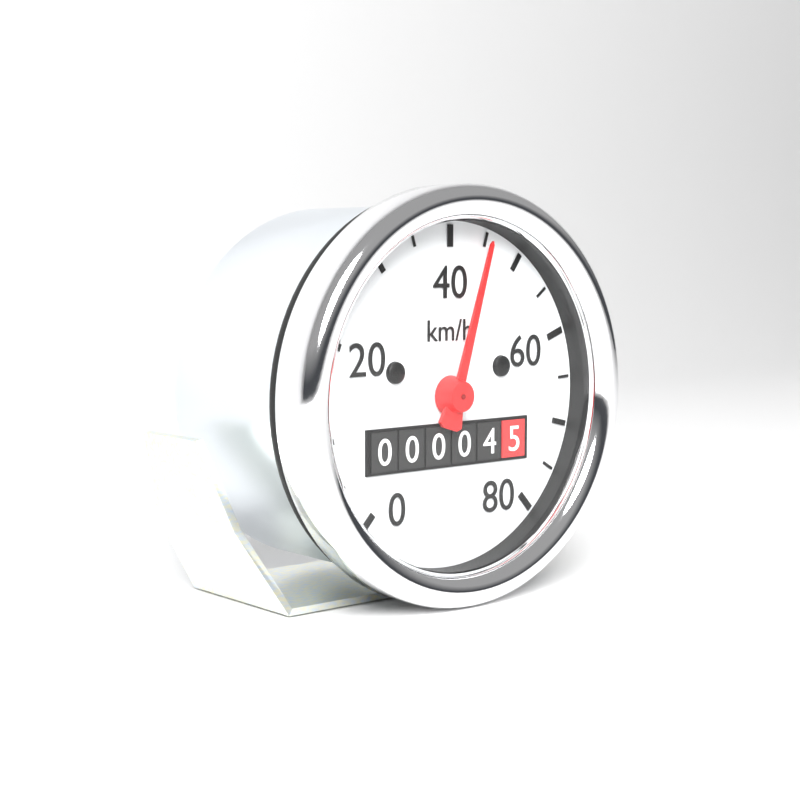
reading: 45 km/h
